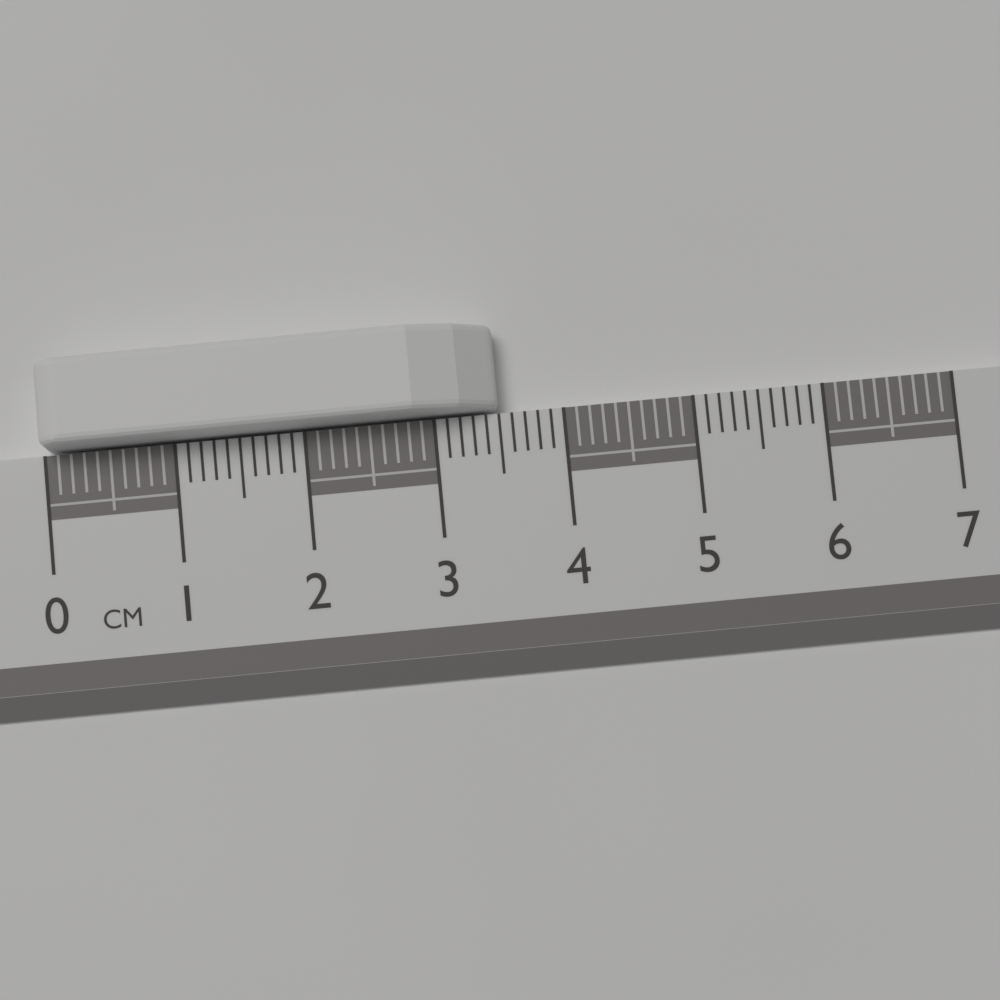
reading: 3.5 cm
